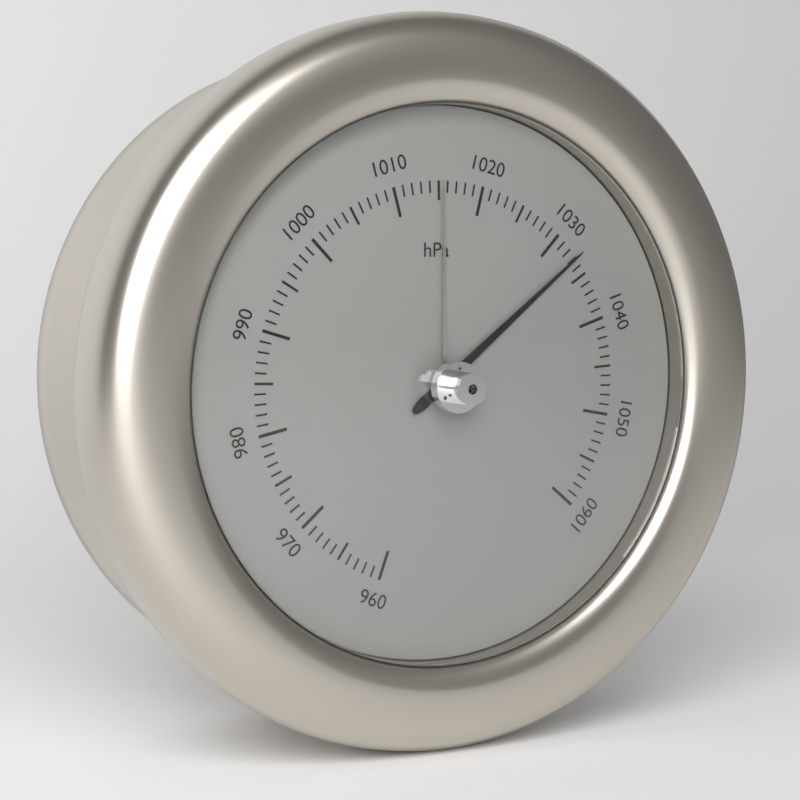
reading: 1033 hPa
